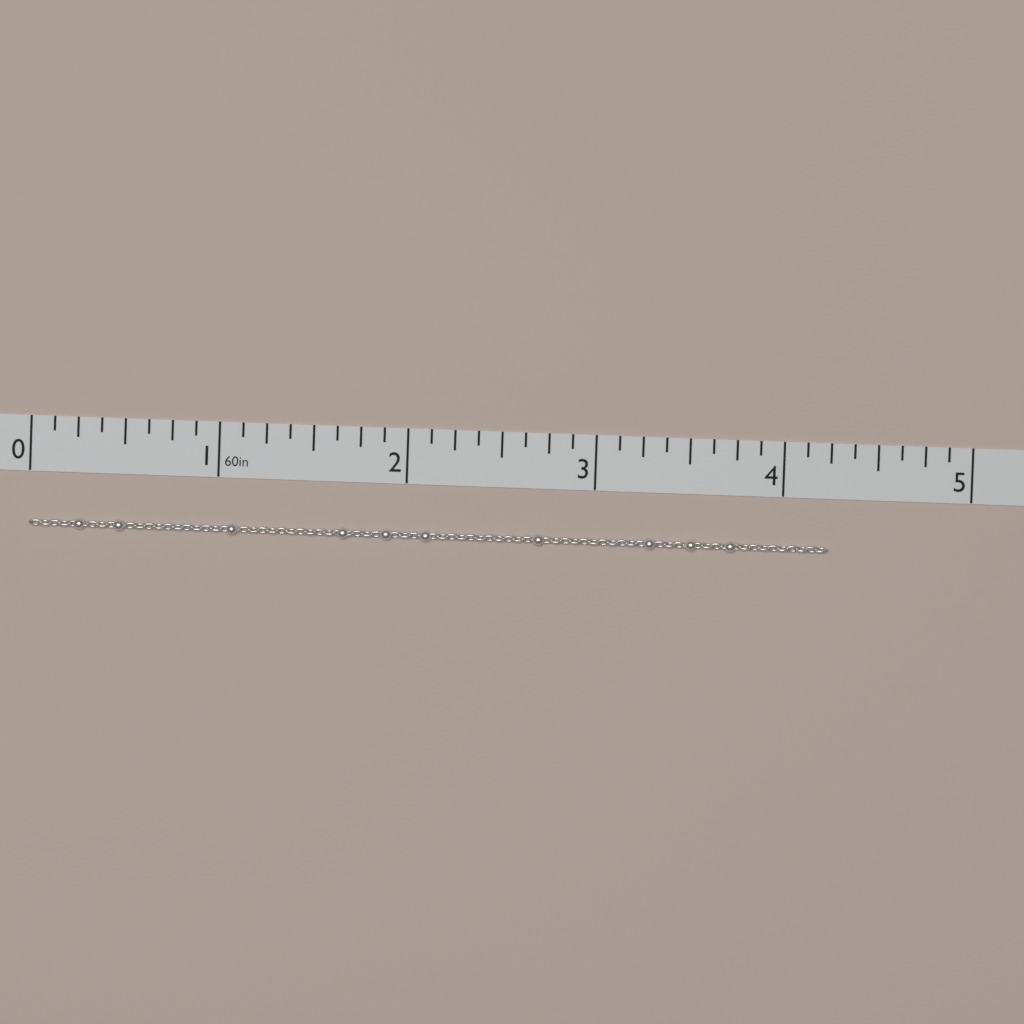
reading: 4.250 in
